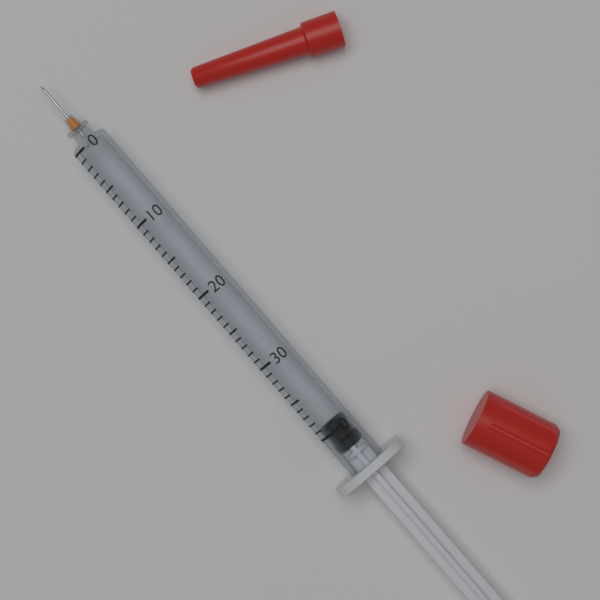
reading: 39 units
